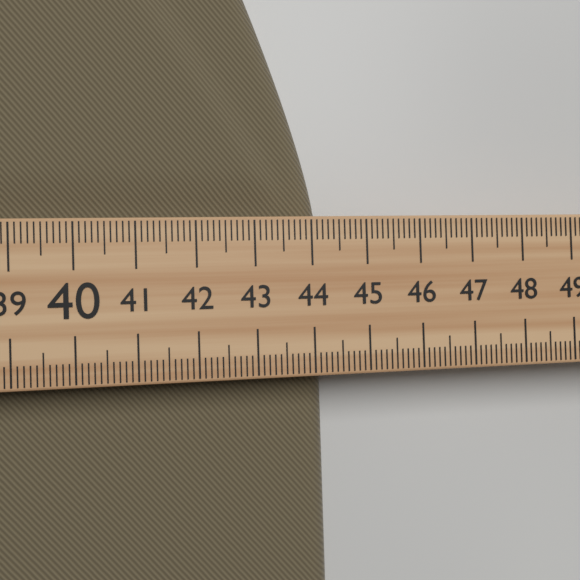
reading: 44.3 (no unit)
